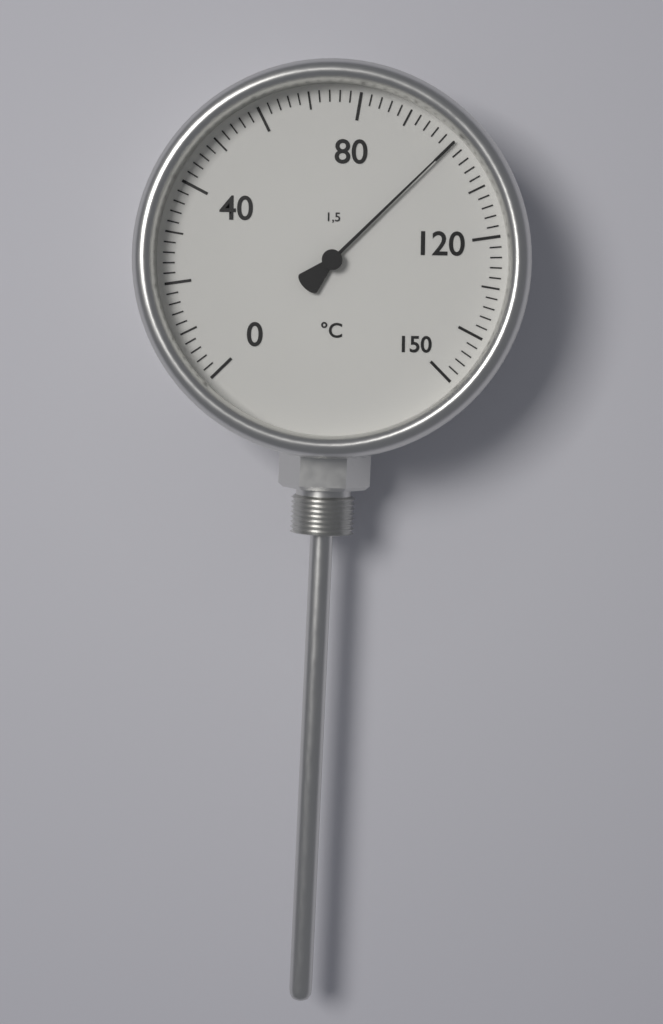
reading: 100 °C
